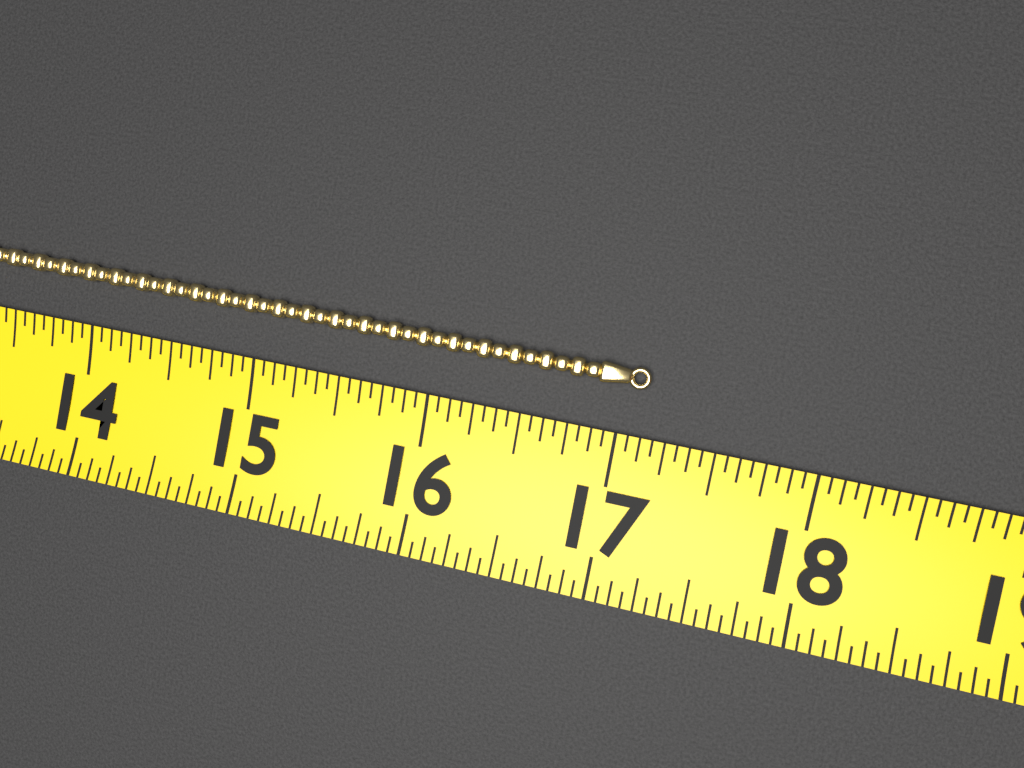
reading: 17.1250 (no unit)
